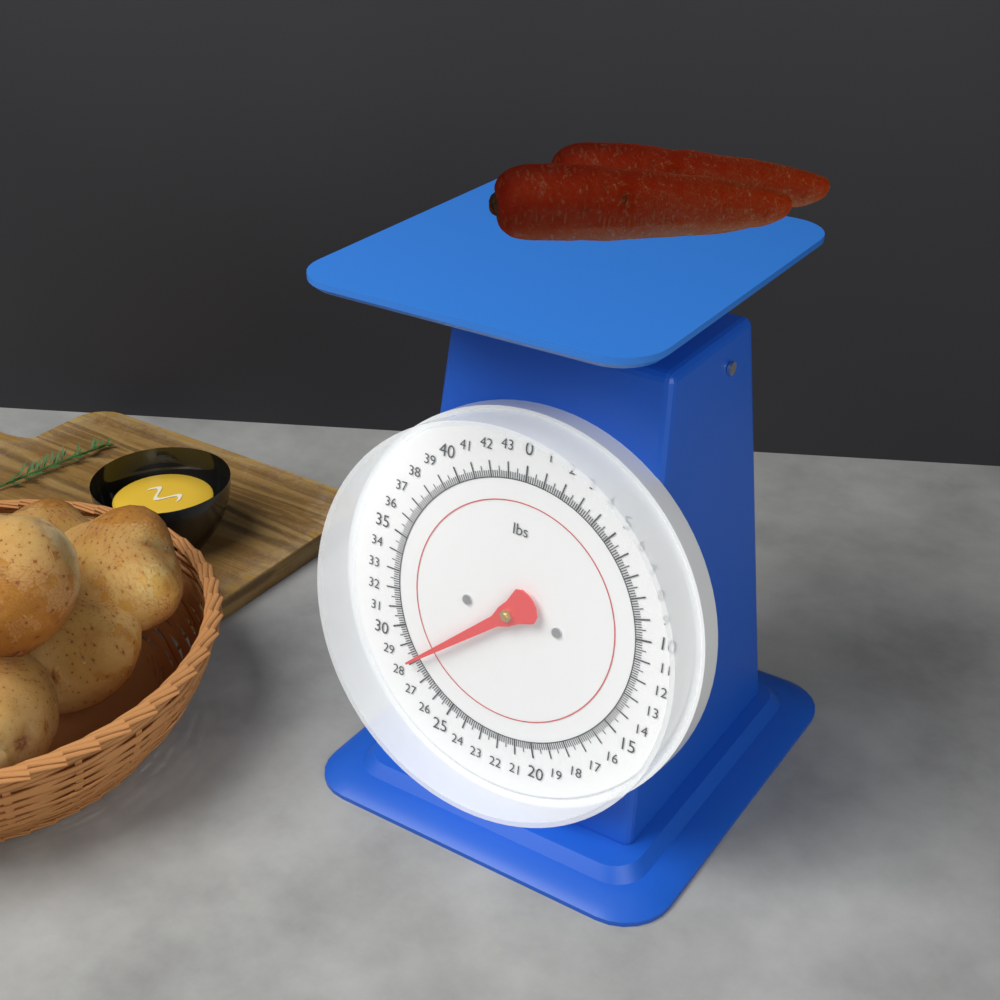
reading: 28.125 lbs
